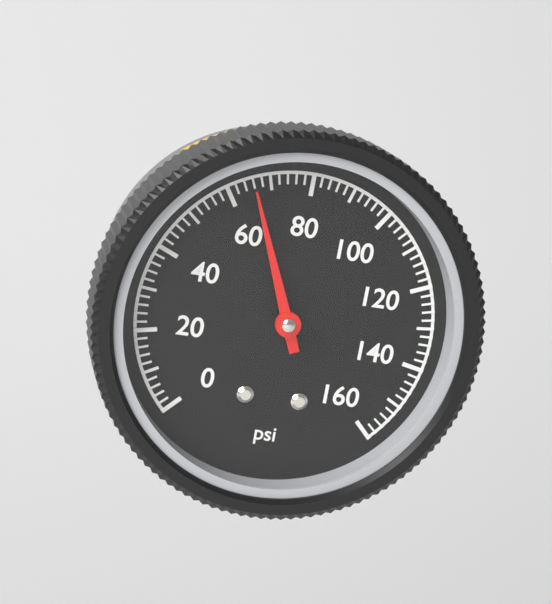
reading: 66 psi
